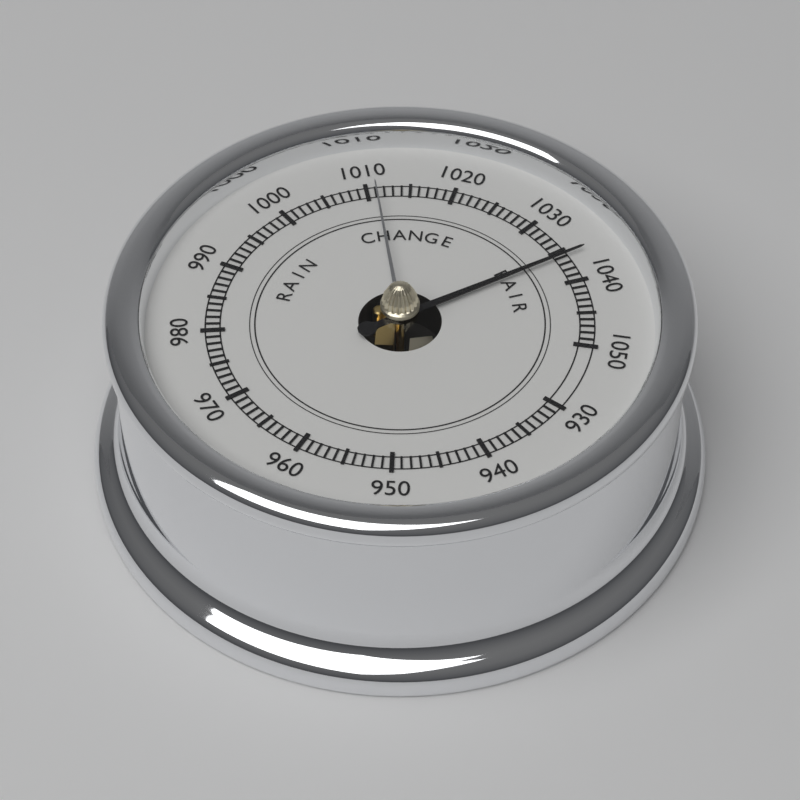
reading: 1036 (no unit)
